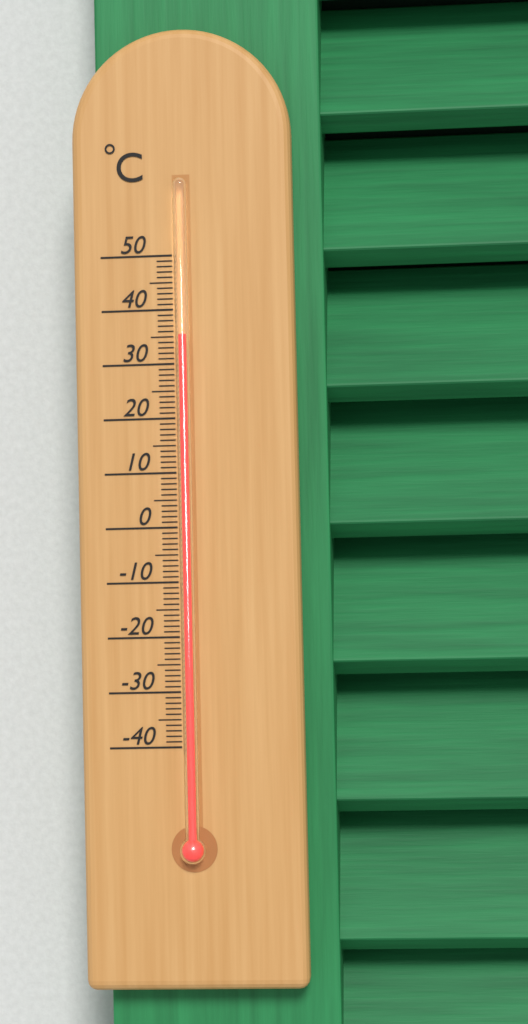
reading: 35 °C
